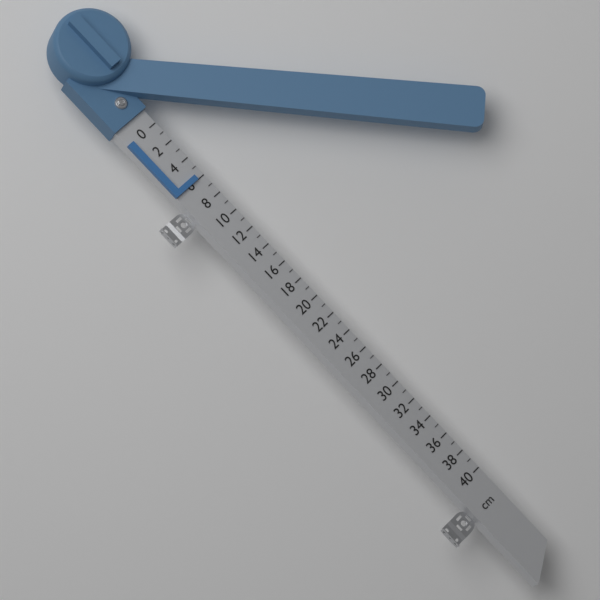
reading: 6 cm
